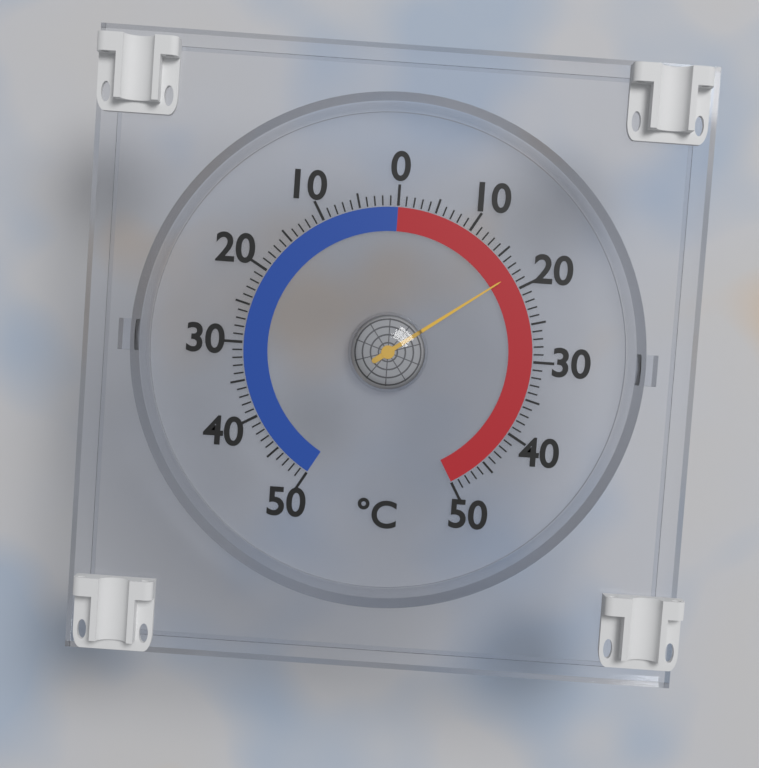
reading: 18 °C
